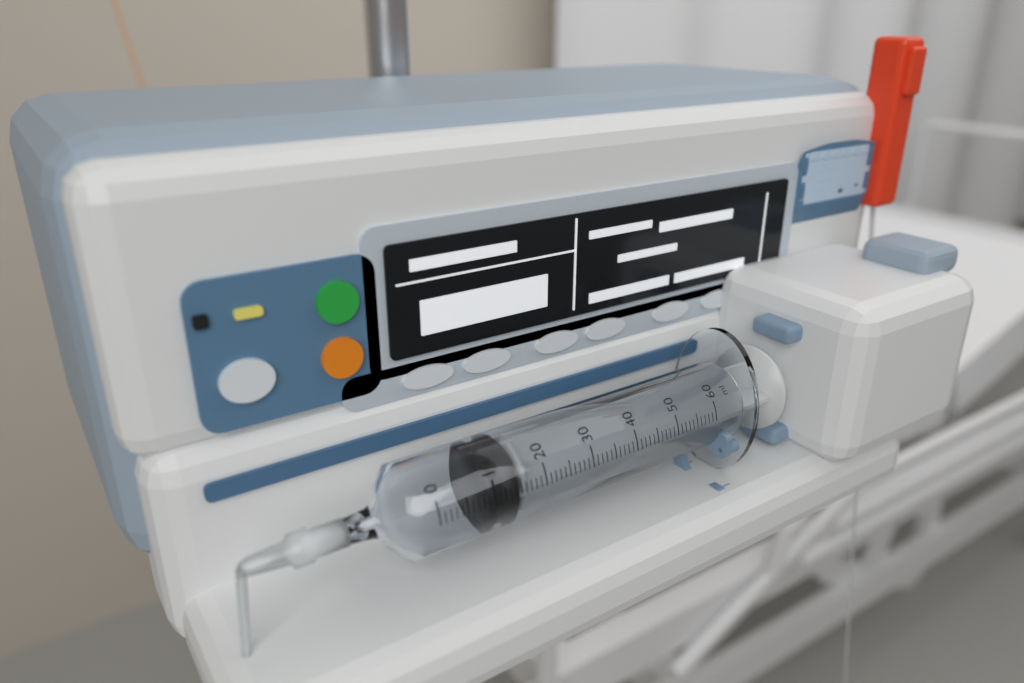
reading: 9 ml
